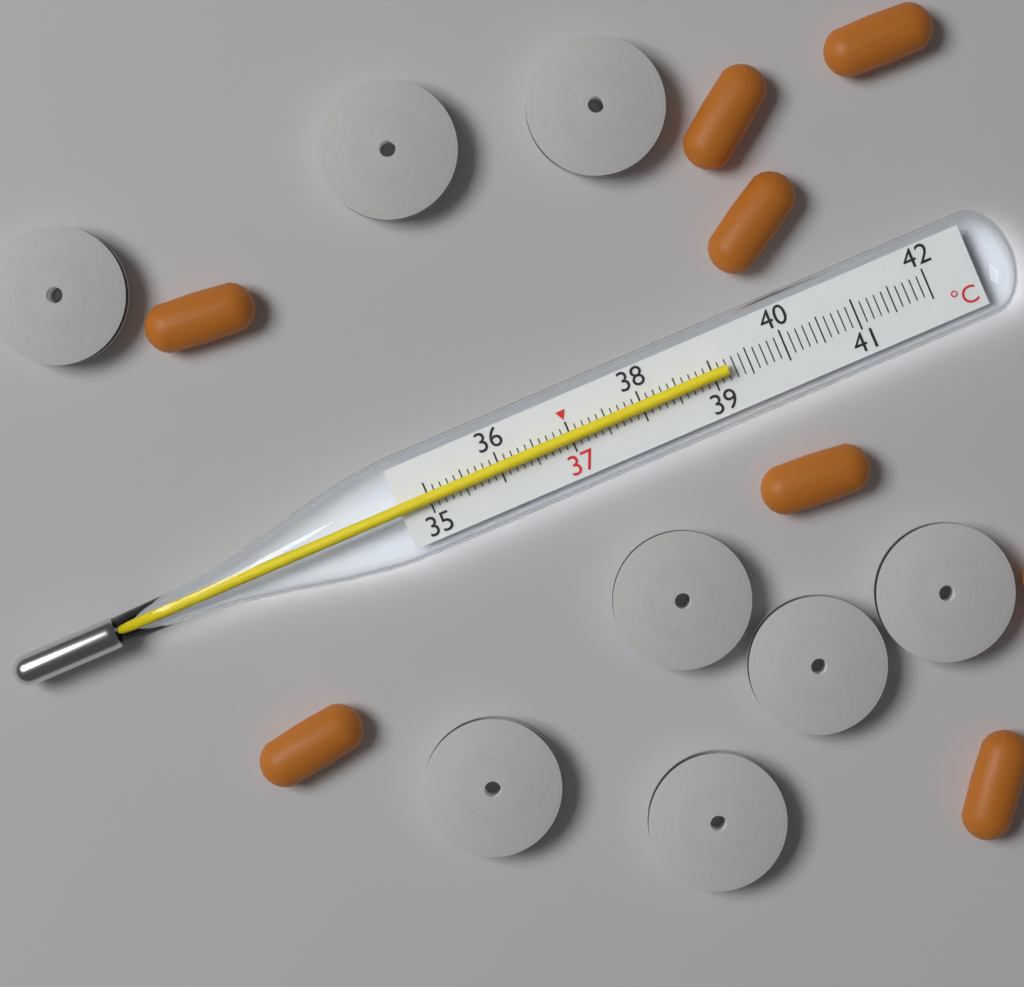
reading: 39.2 °C
